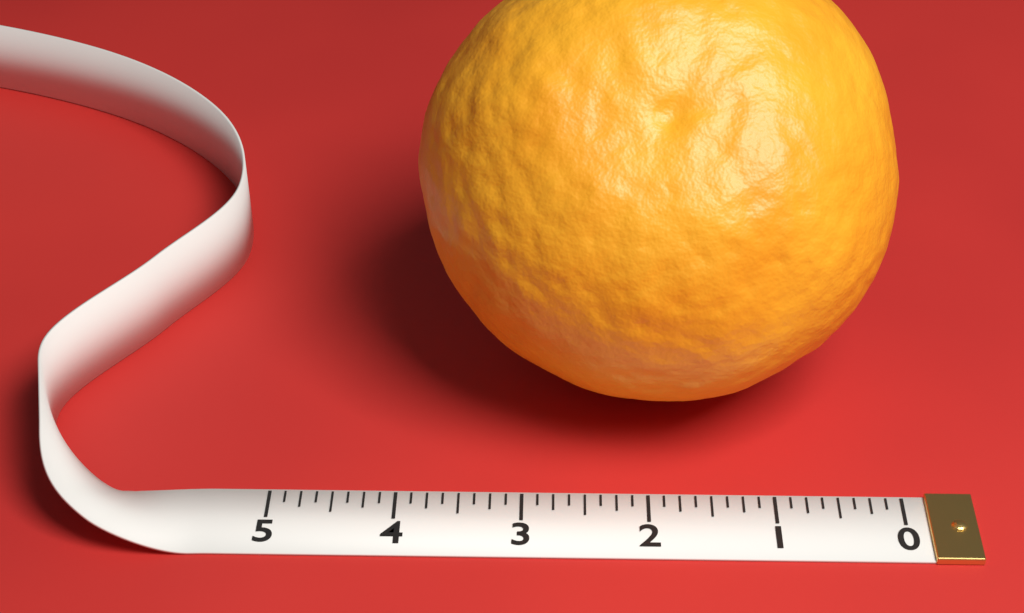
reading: 3.875 (no unit)
